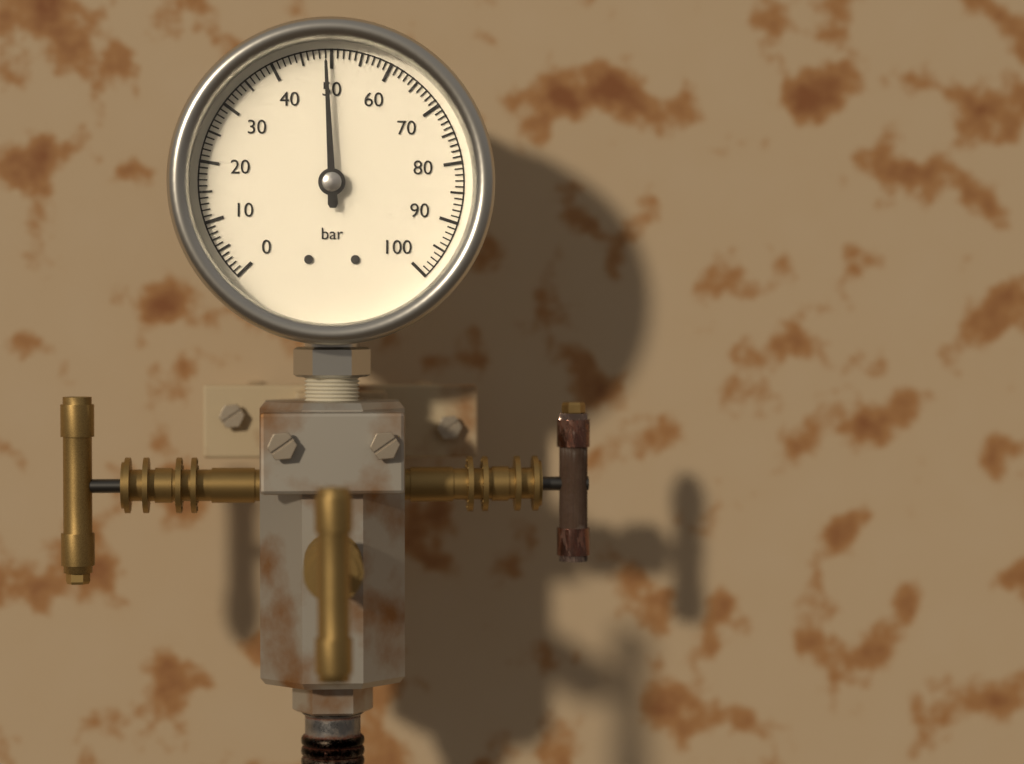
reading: 49 bar
